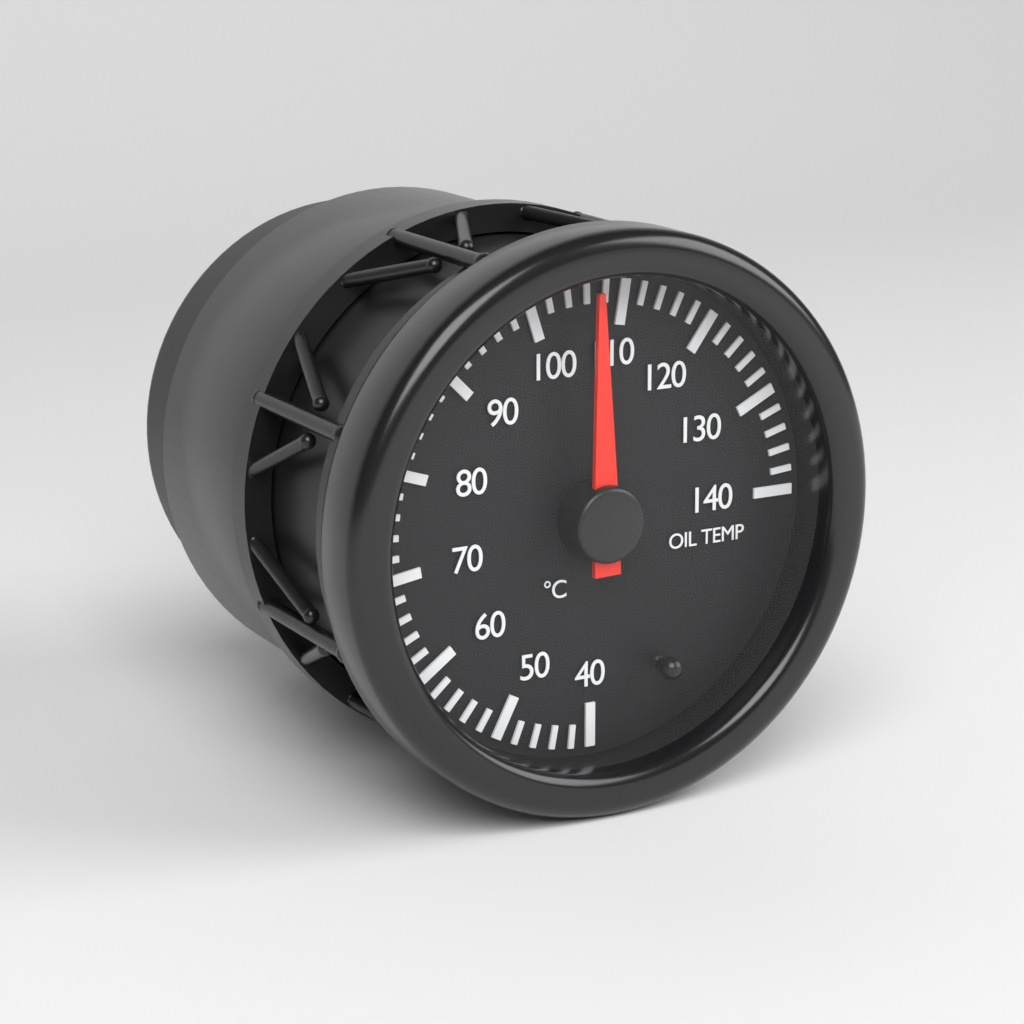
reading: 106 °C
